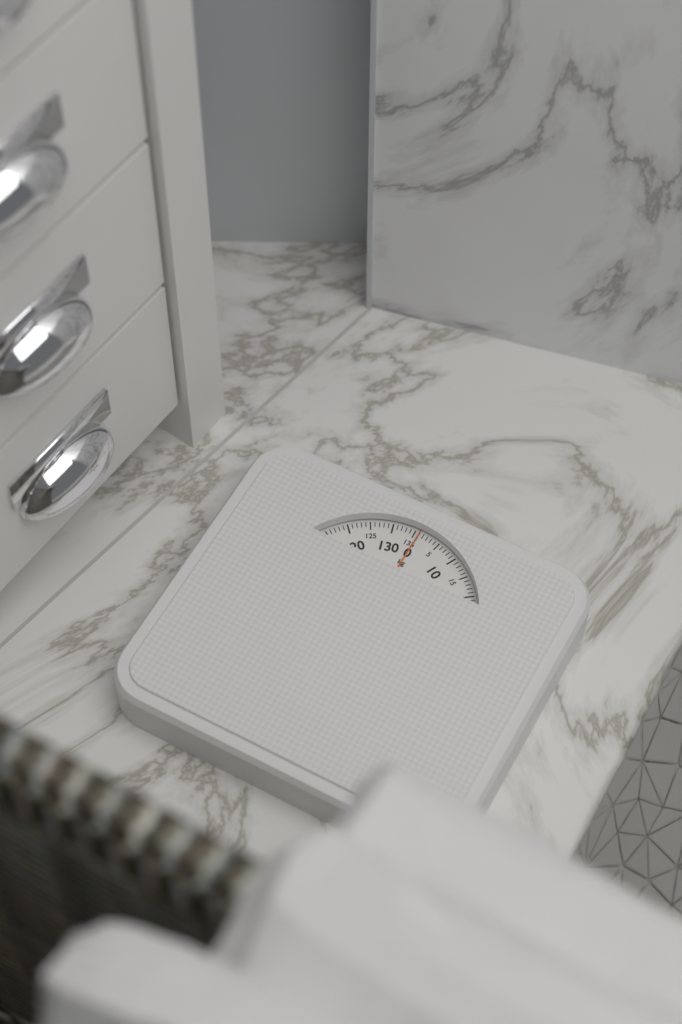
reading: 0 kg
